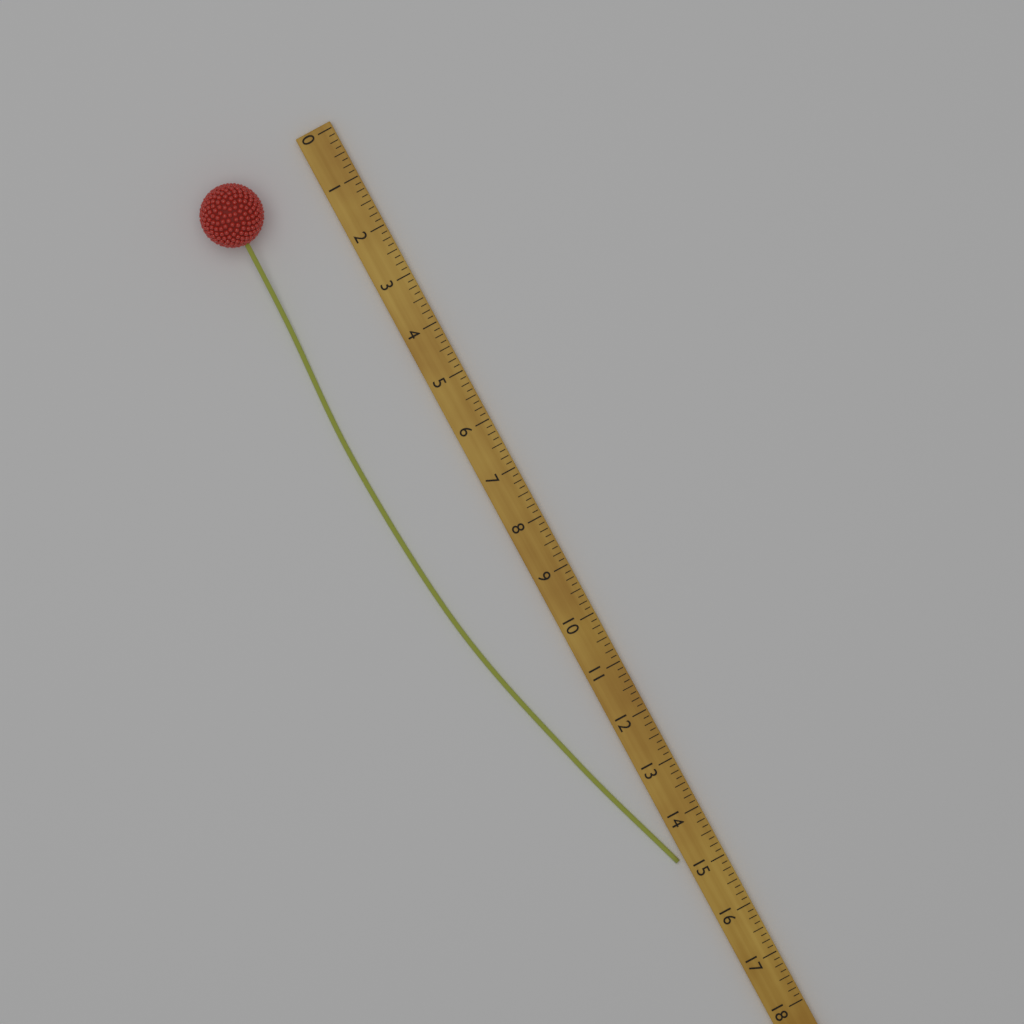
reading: 14.750 (no unit)
